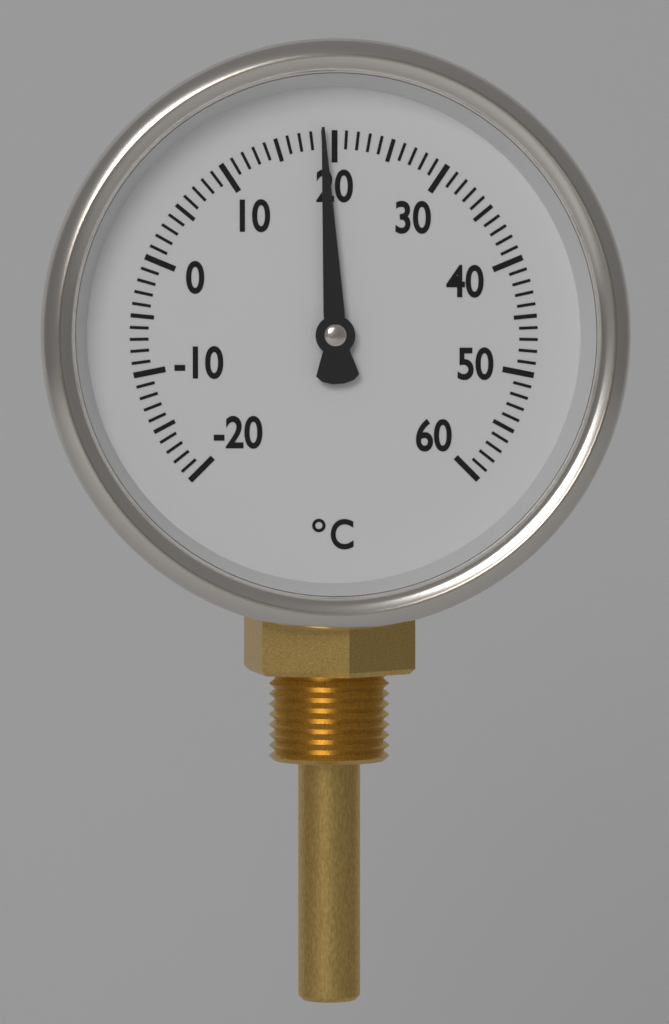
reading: 19 °C
